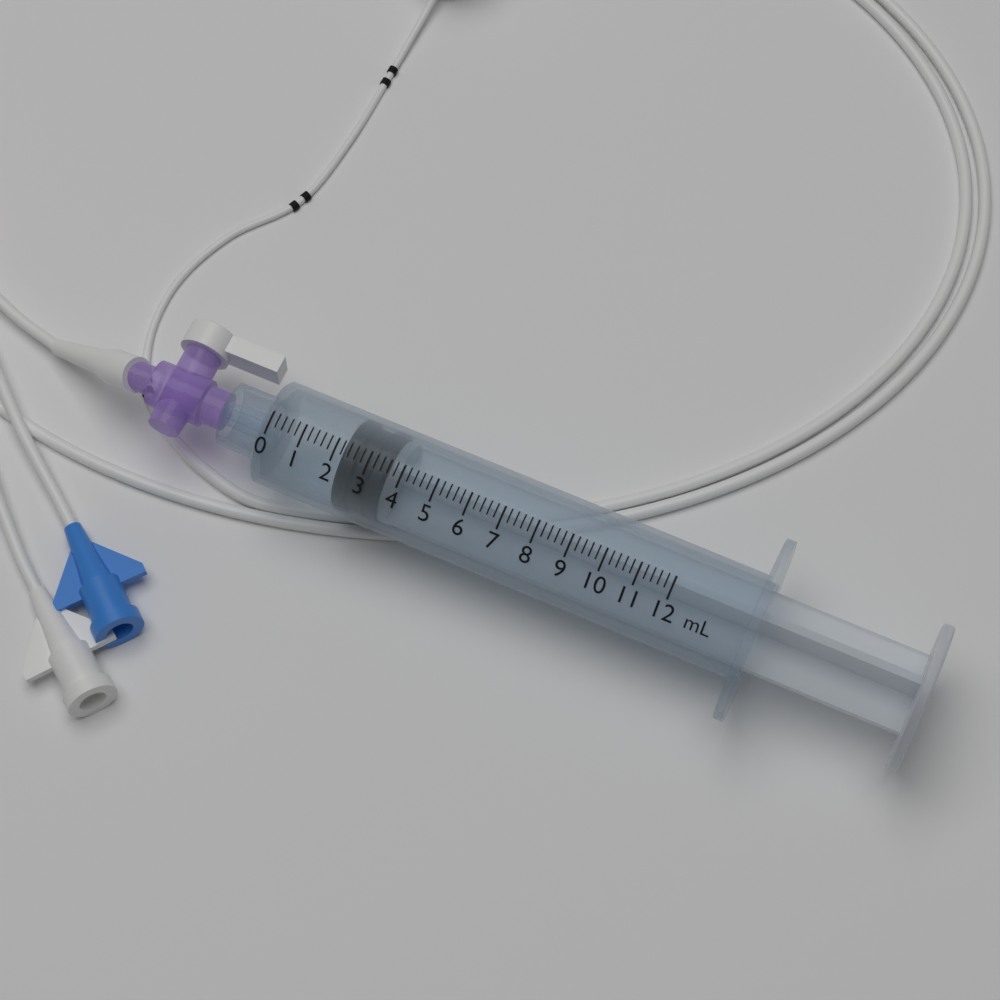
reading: 2.2 mL
